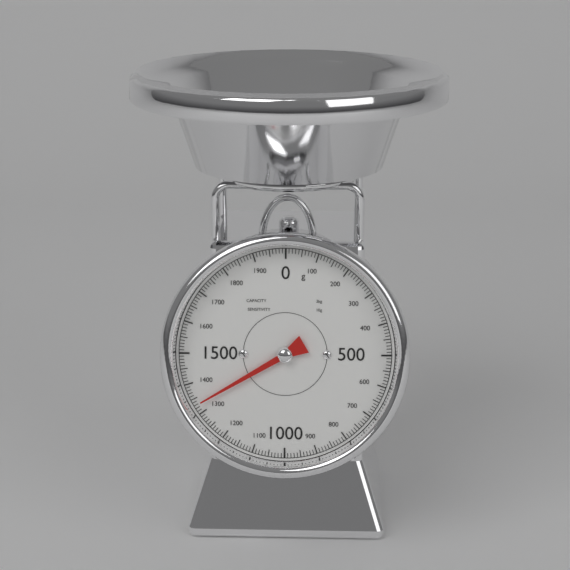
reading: 1330 g
